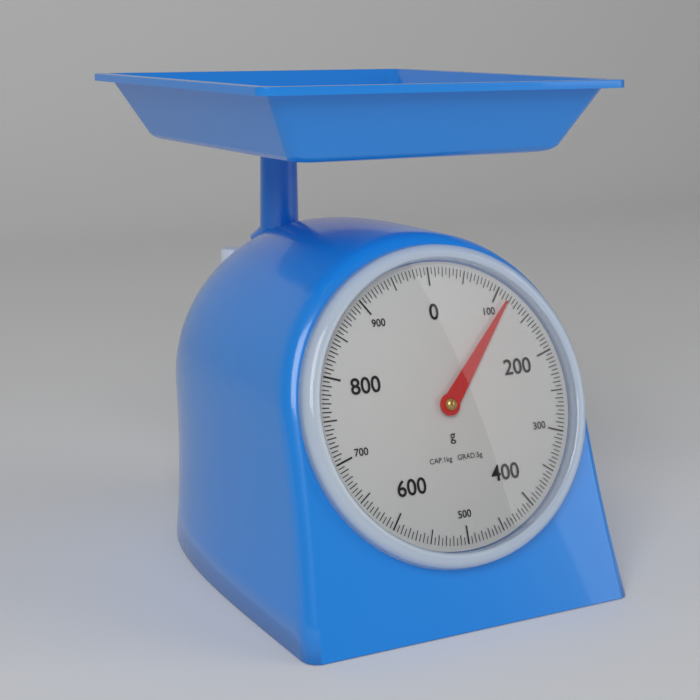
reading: 115 g
